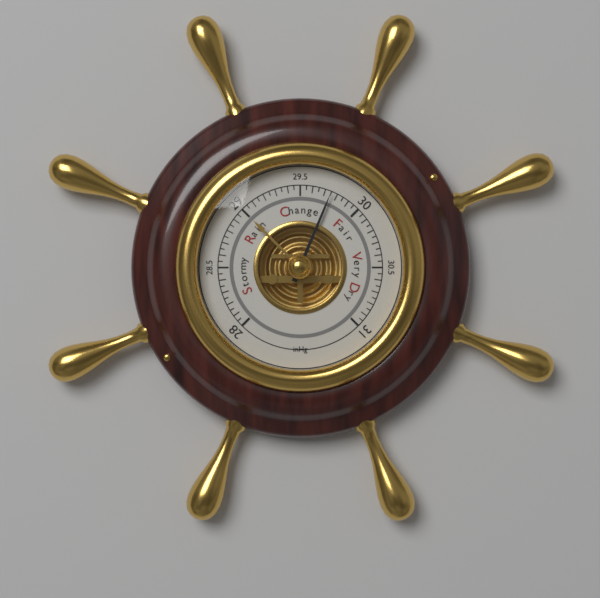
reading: 29.75 inHg
